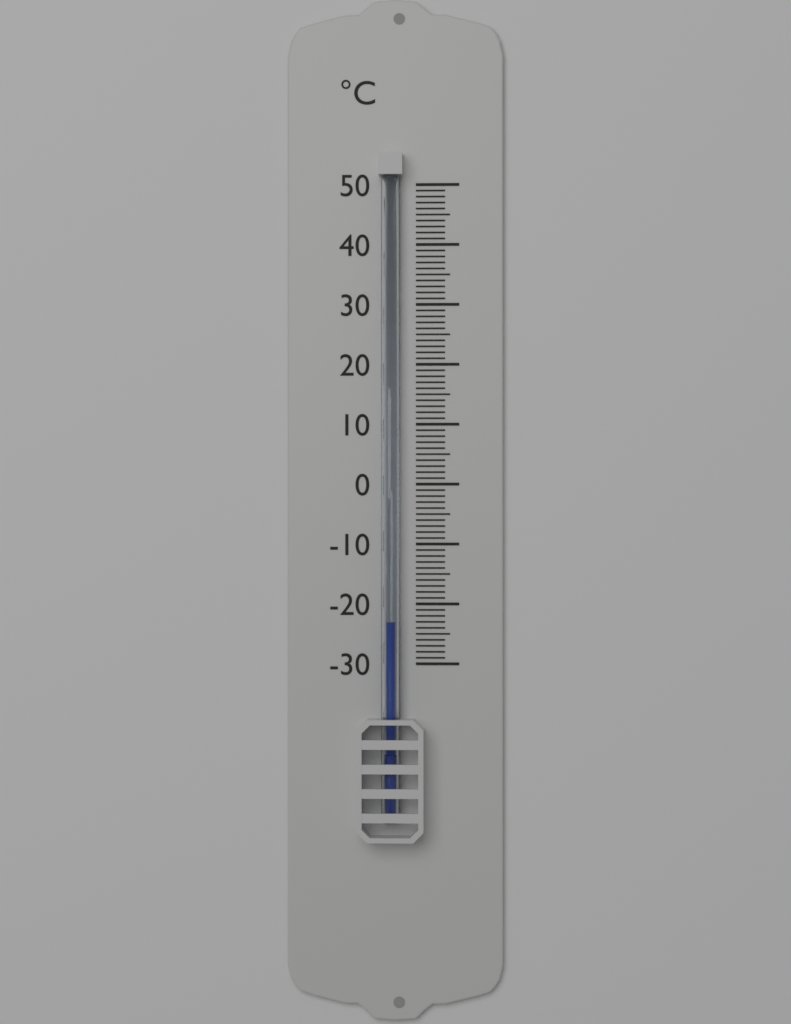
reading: -23 °C
